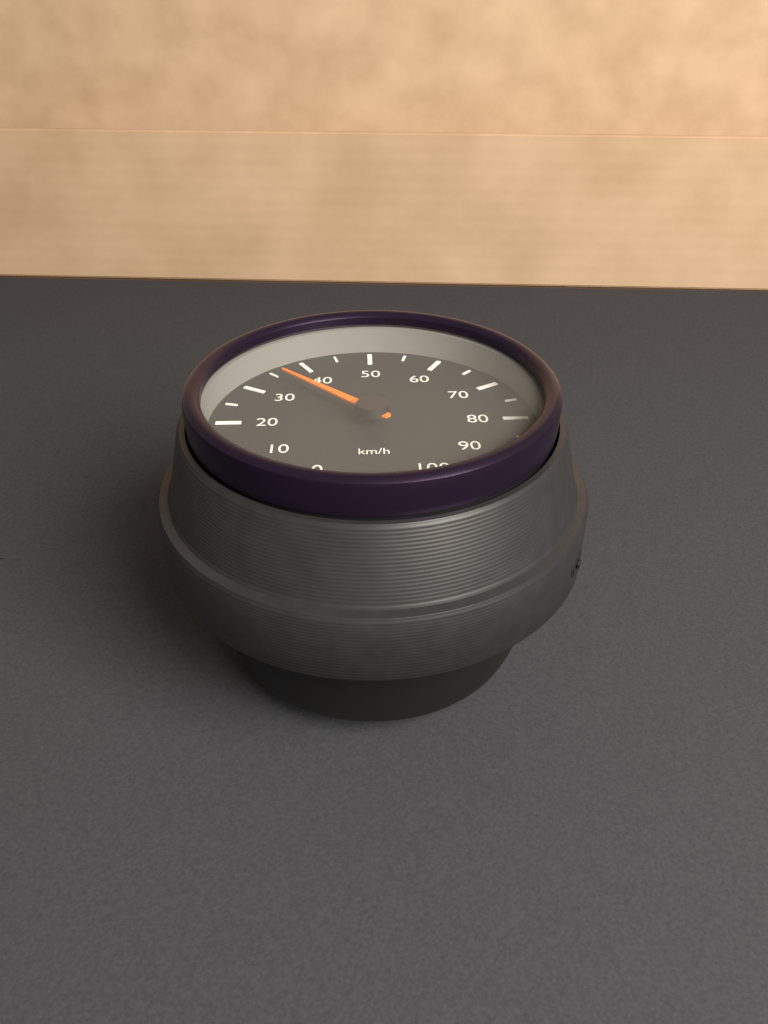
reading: 35 km/h
